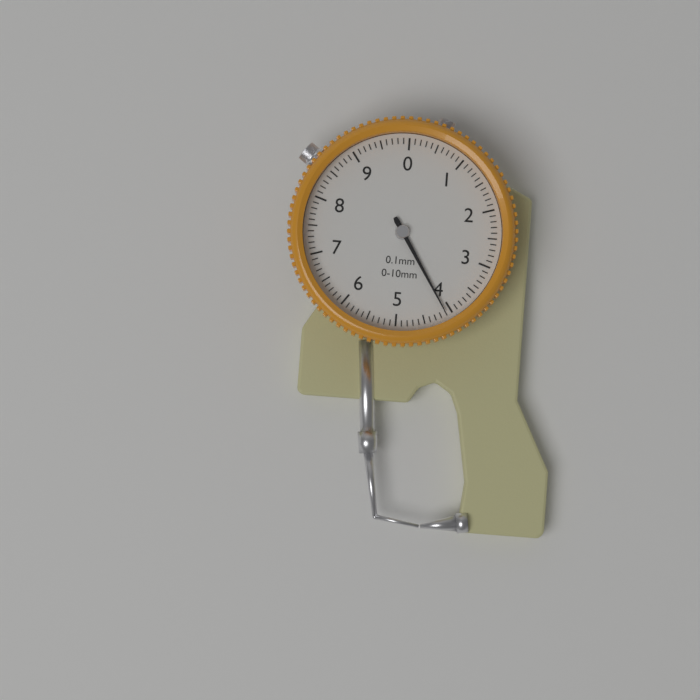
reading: 4.1 mm
